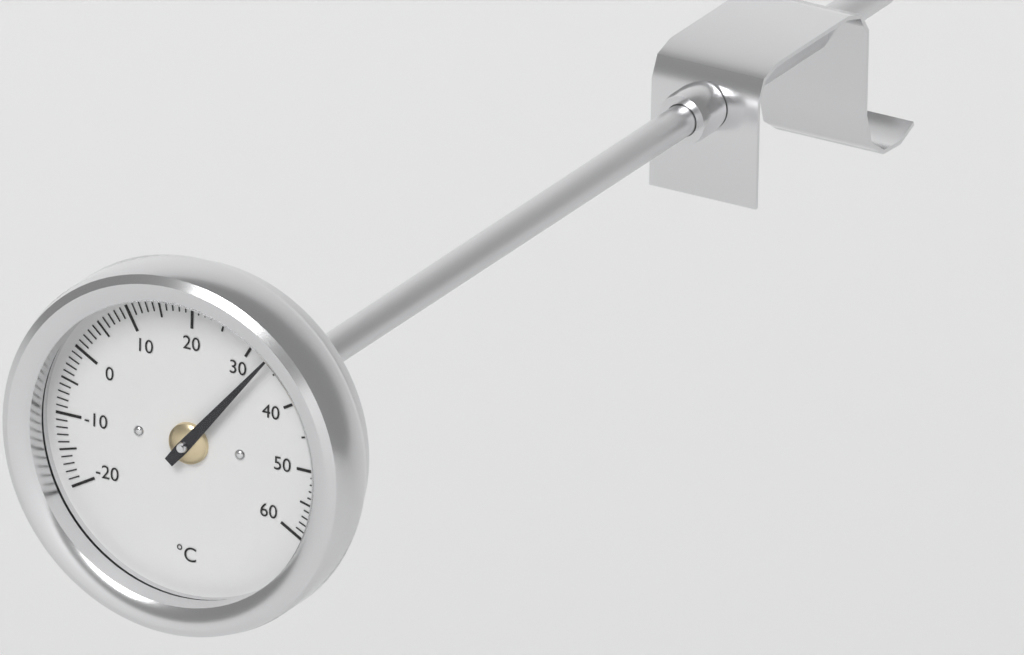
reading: 33 °C
